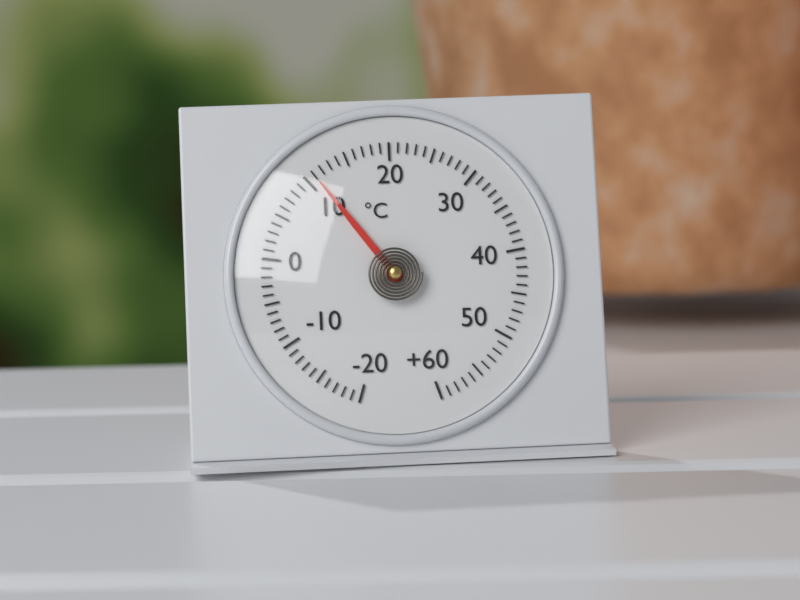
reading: 11 °C
